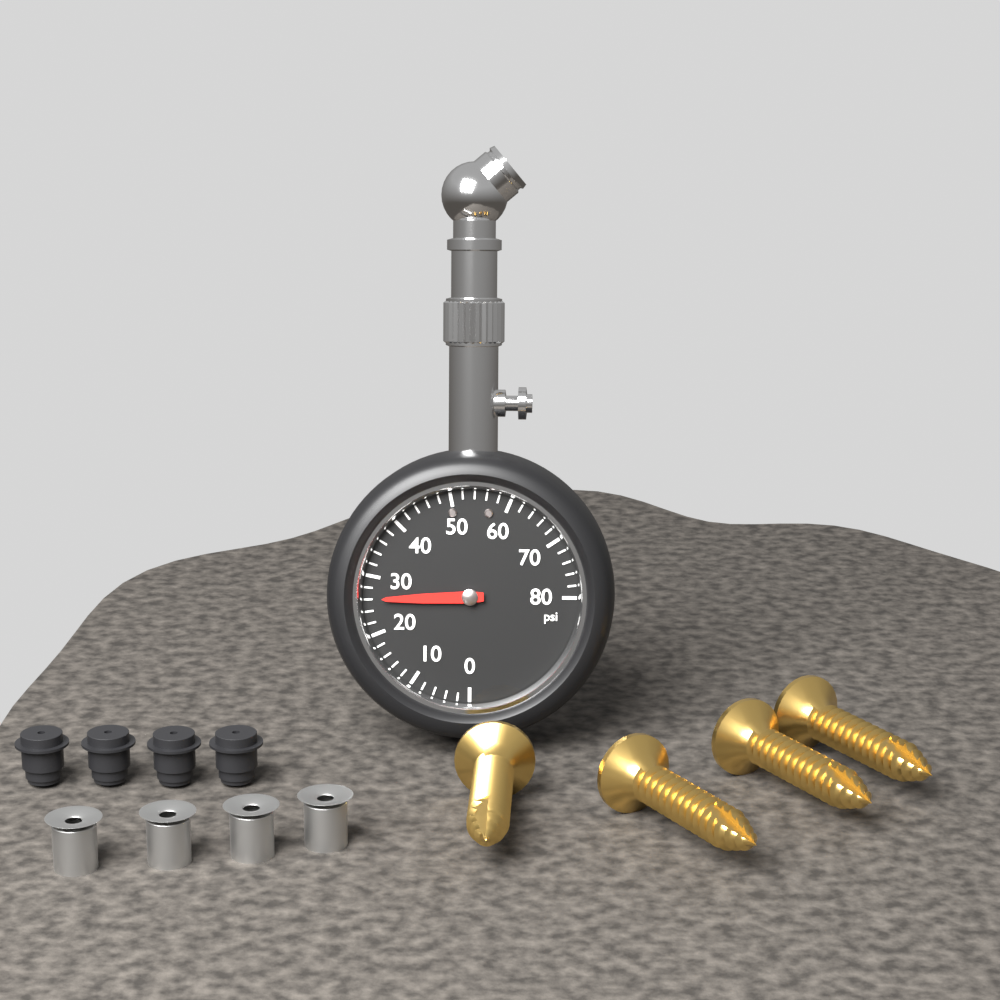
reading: 26 psi
